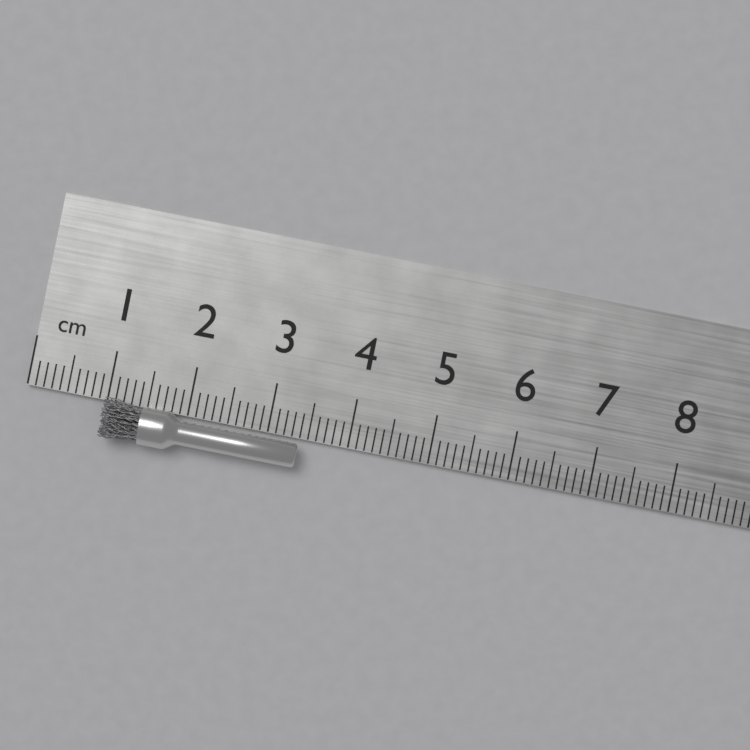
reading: 3.4 cm
